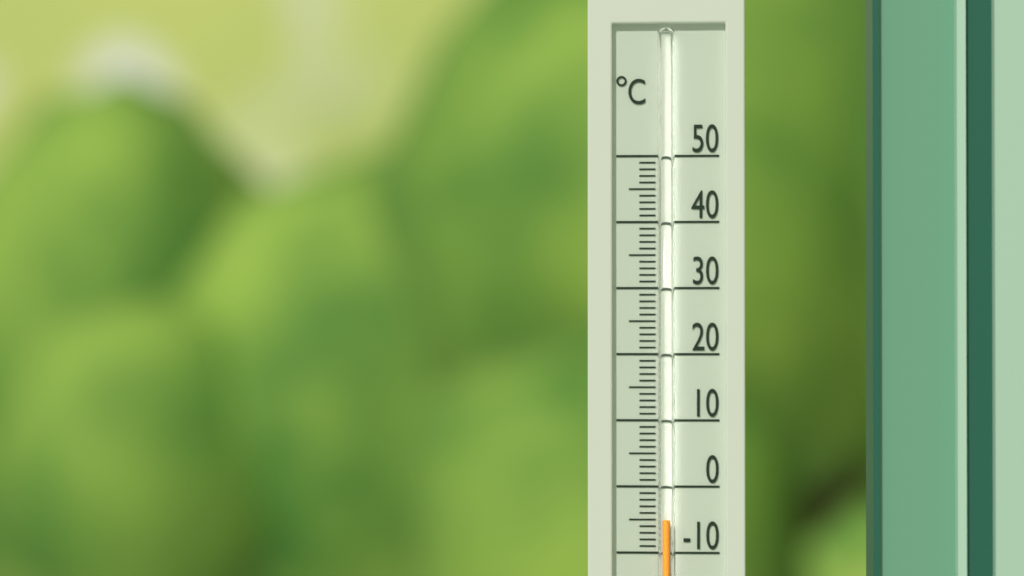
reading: -5 °C
